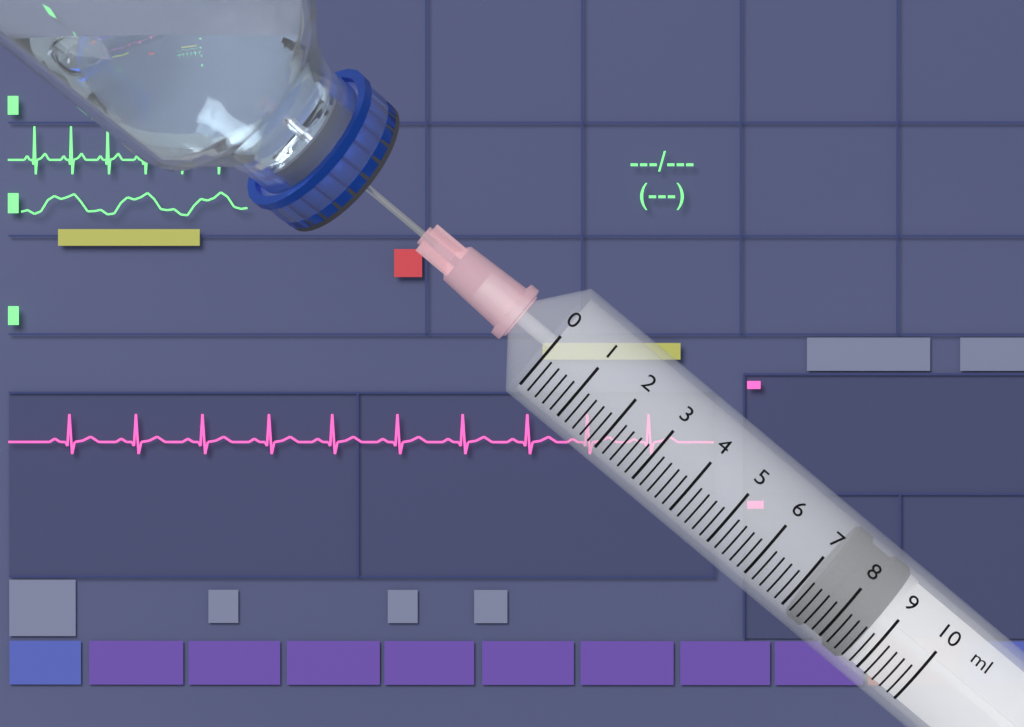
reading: 7.2 ml
